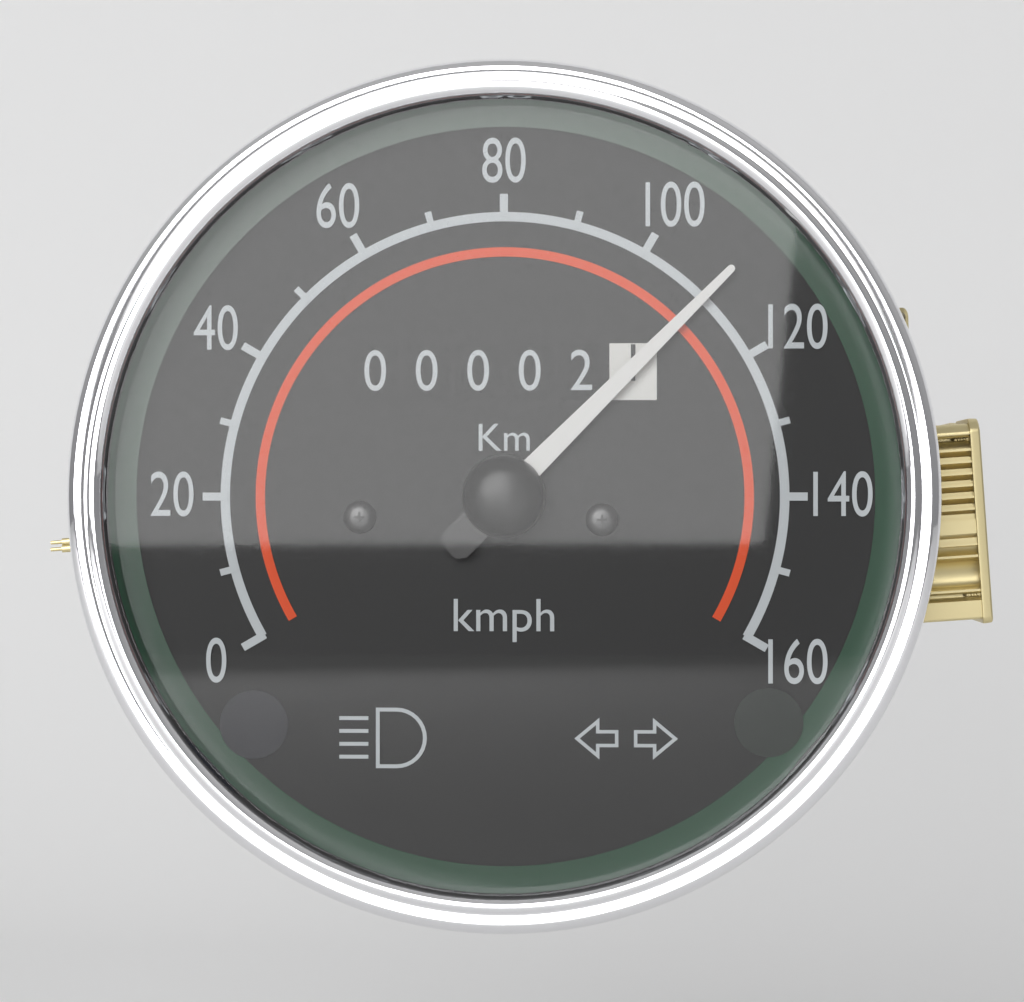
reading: 110 kmph
